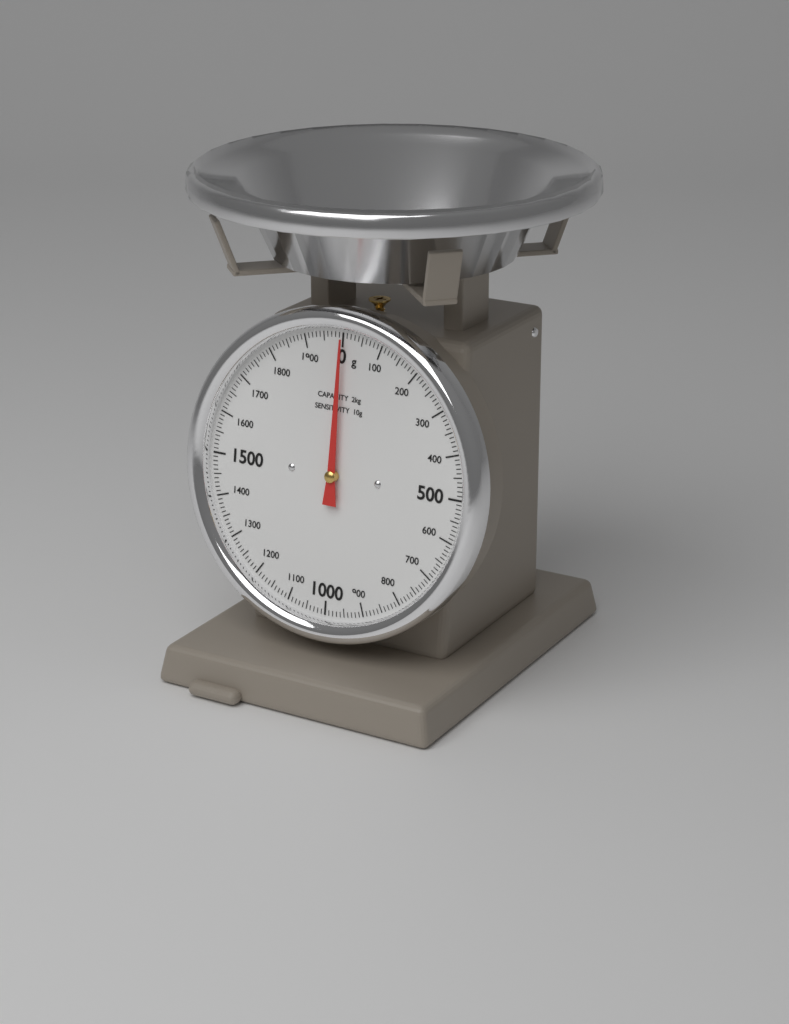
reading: 0 g
